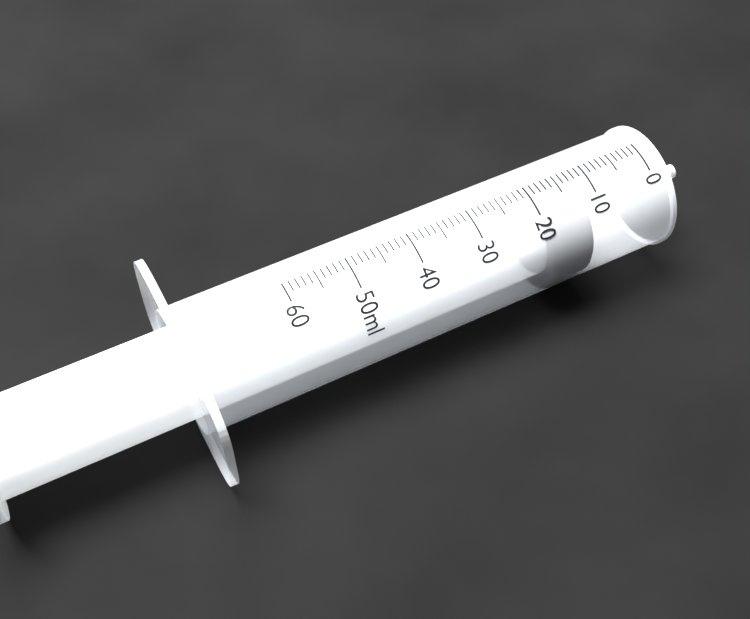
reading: 12 ml
